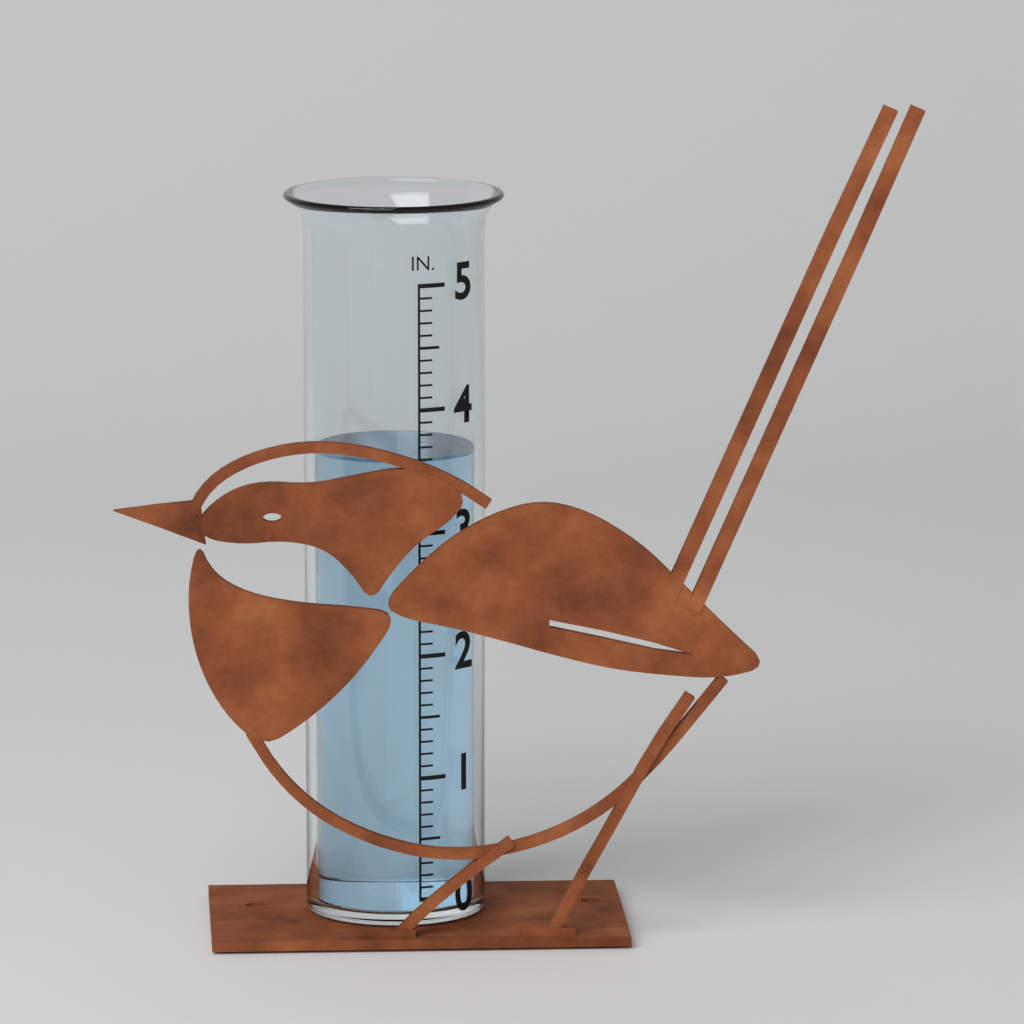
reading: 3.6 in
